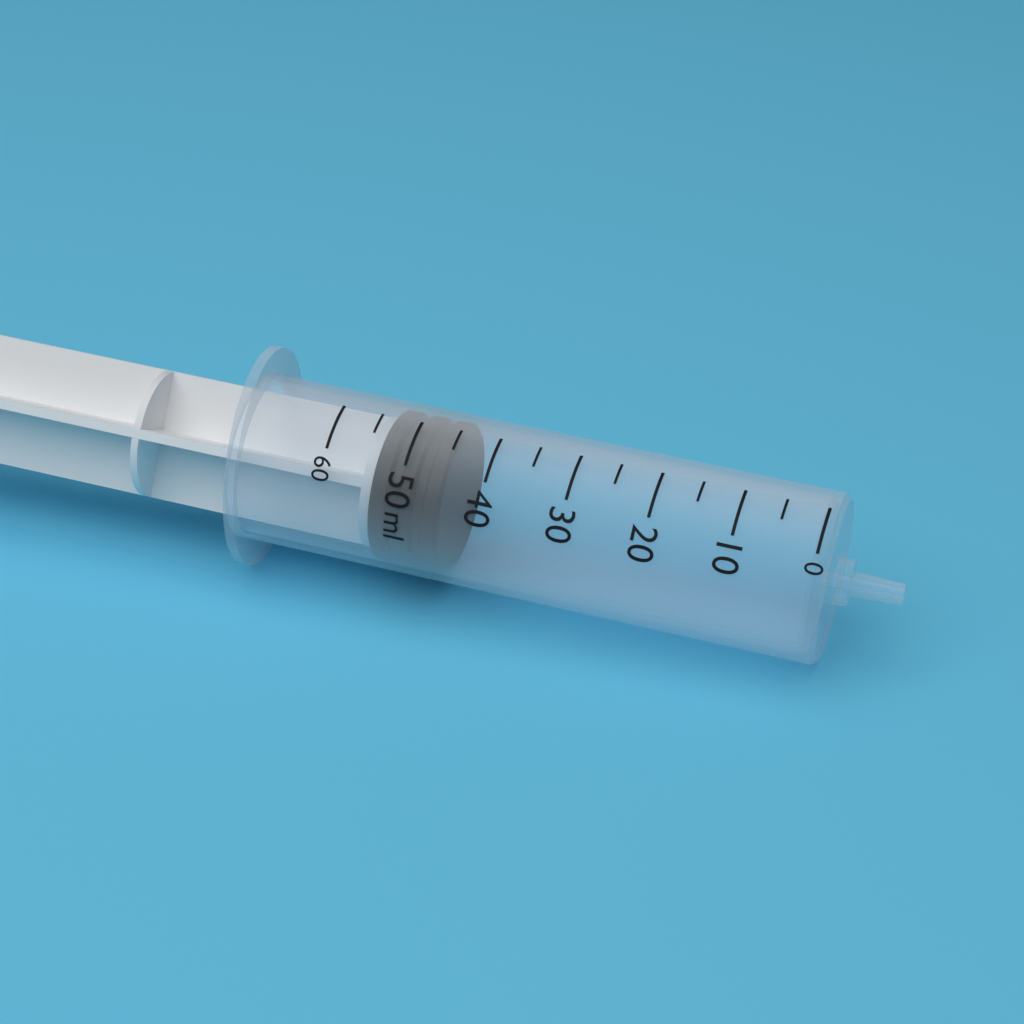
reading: 45 ml
